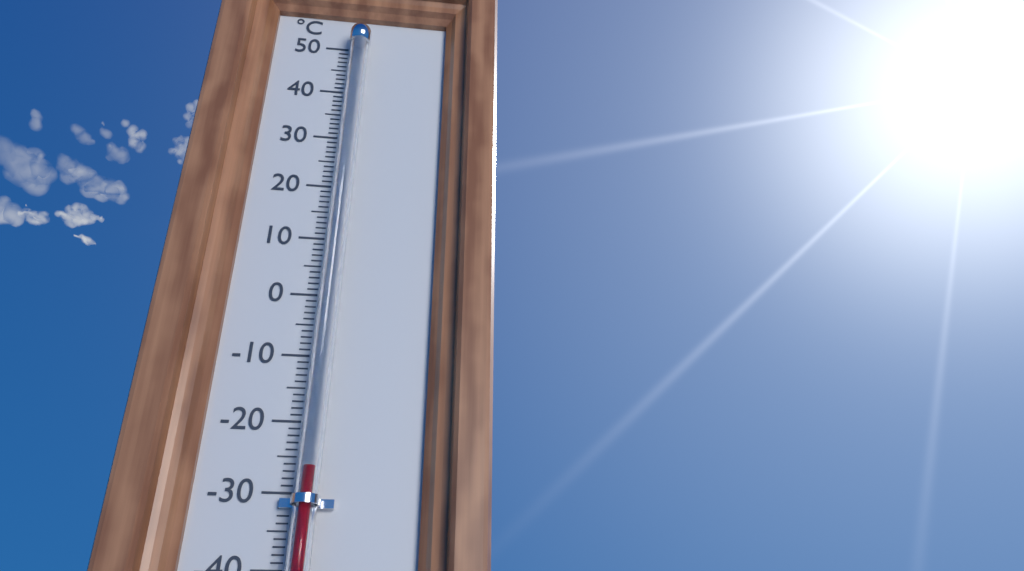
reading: -27 °C
